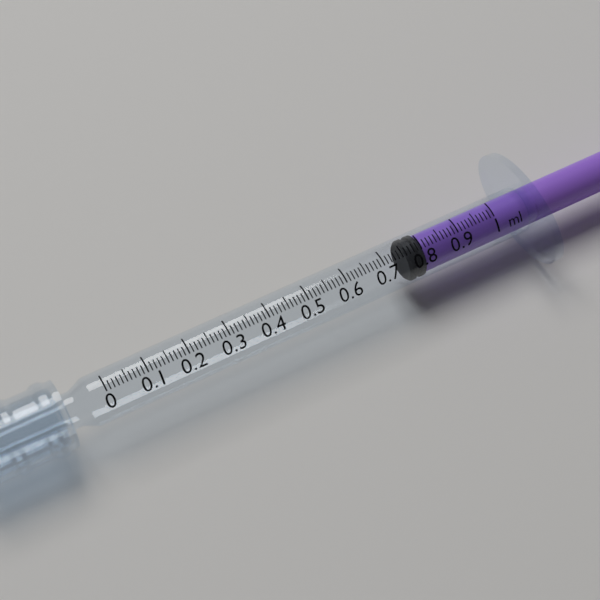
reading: 0.76 ml
